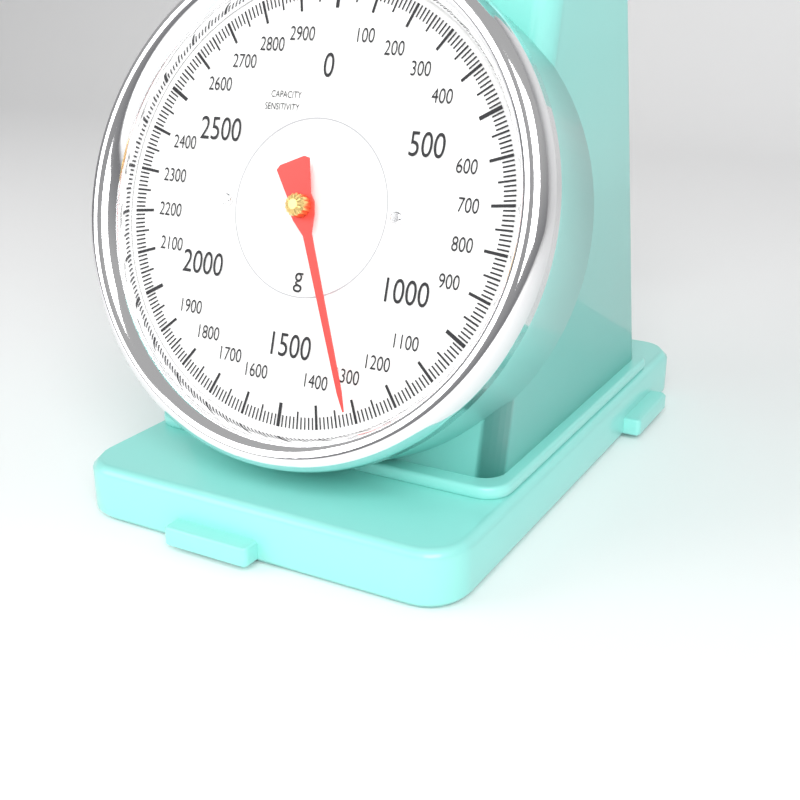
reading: 1310 g
